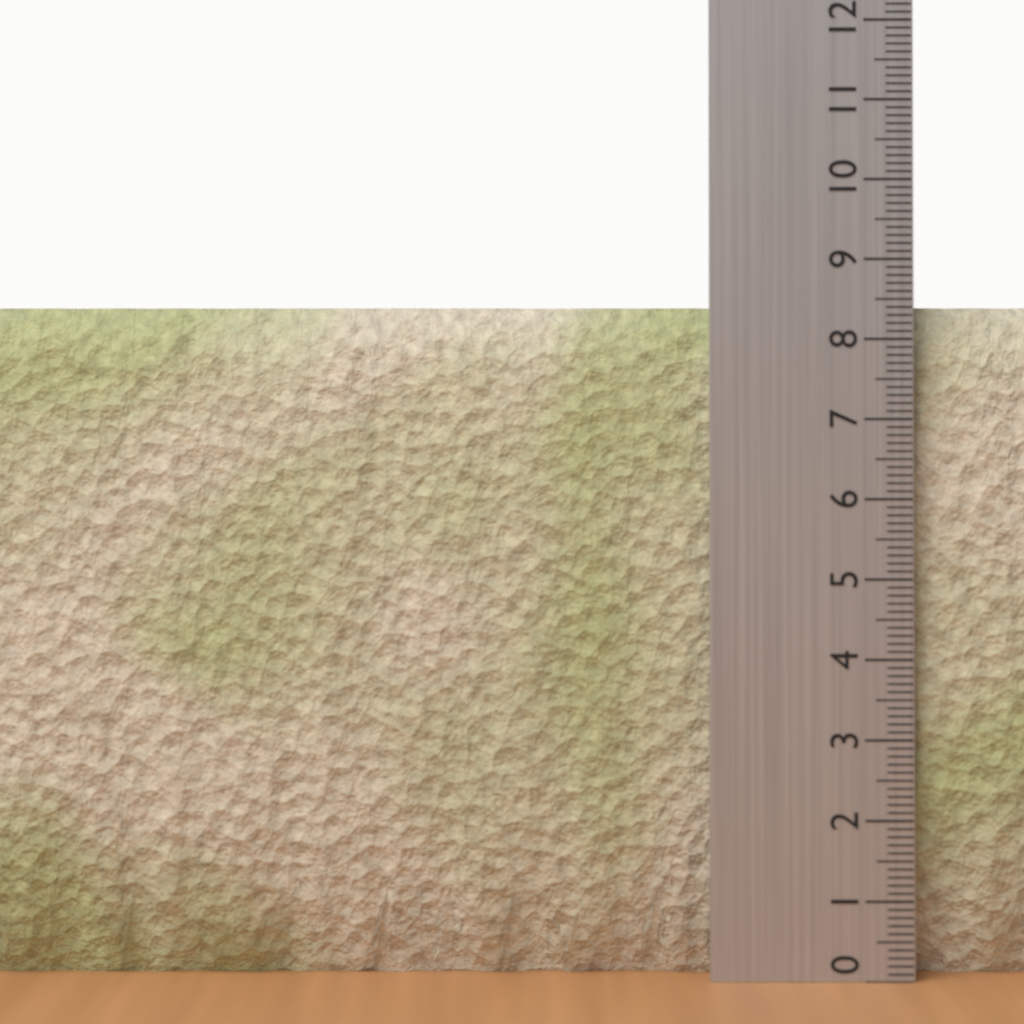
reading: 8.4 (no unit)
